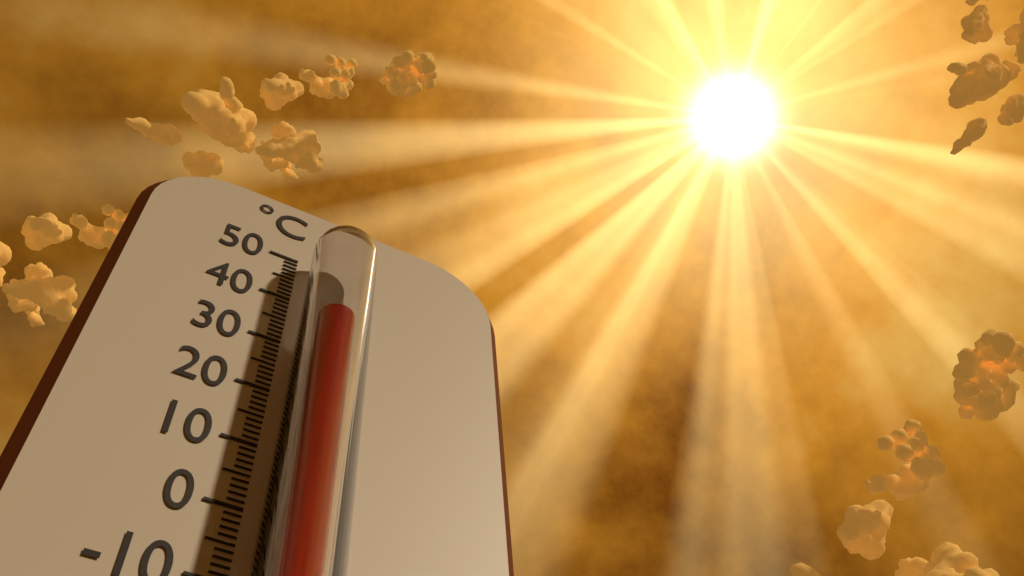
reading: 32 °C
